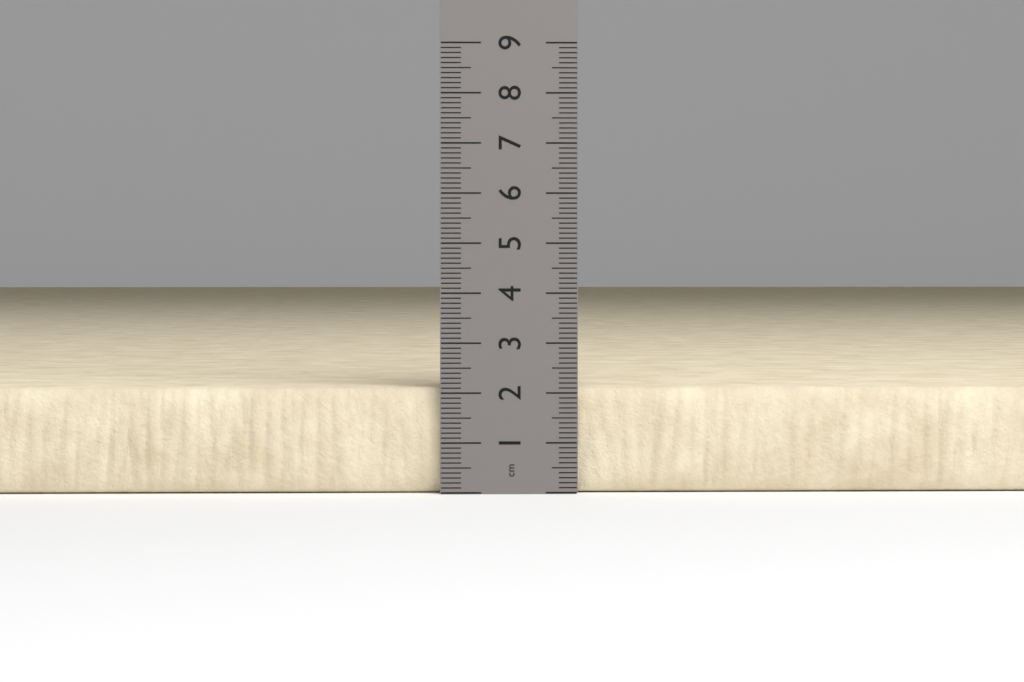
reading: 2.1 cm
